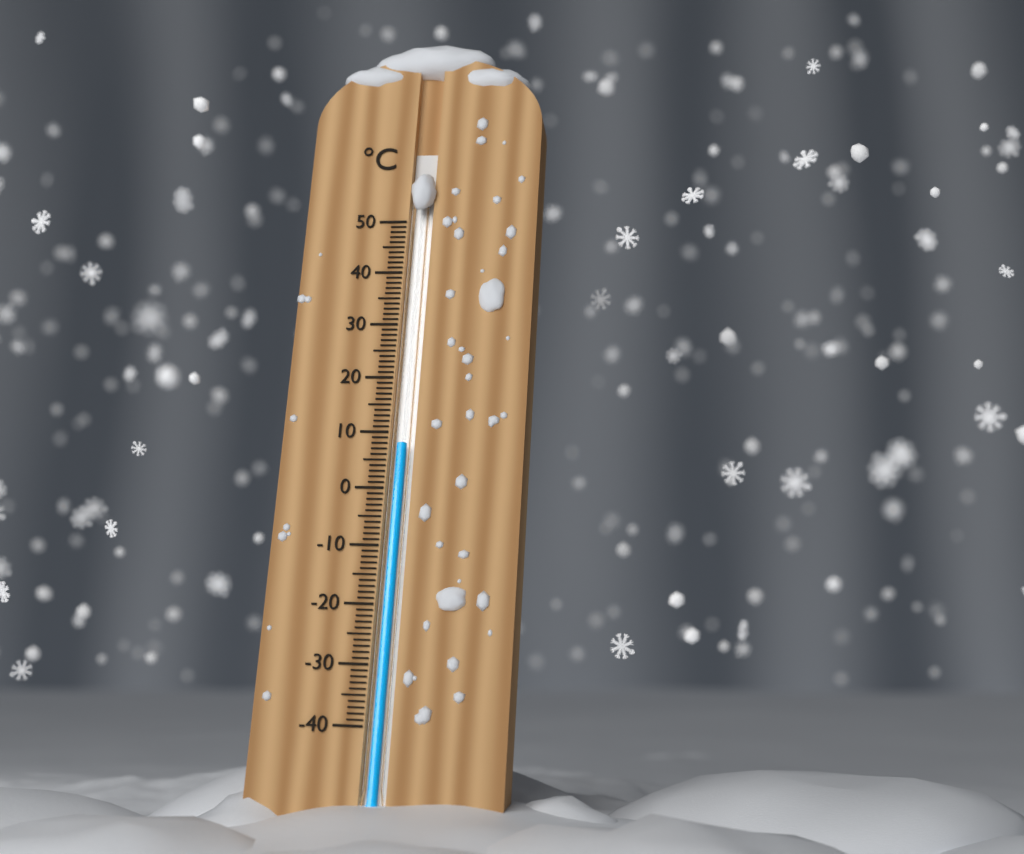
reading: 8 °C
